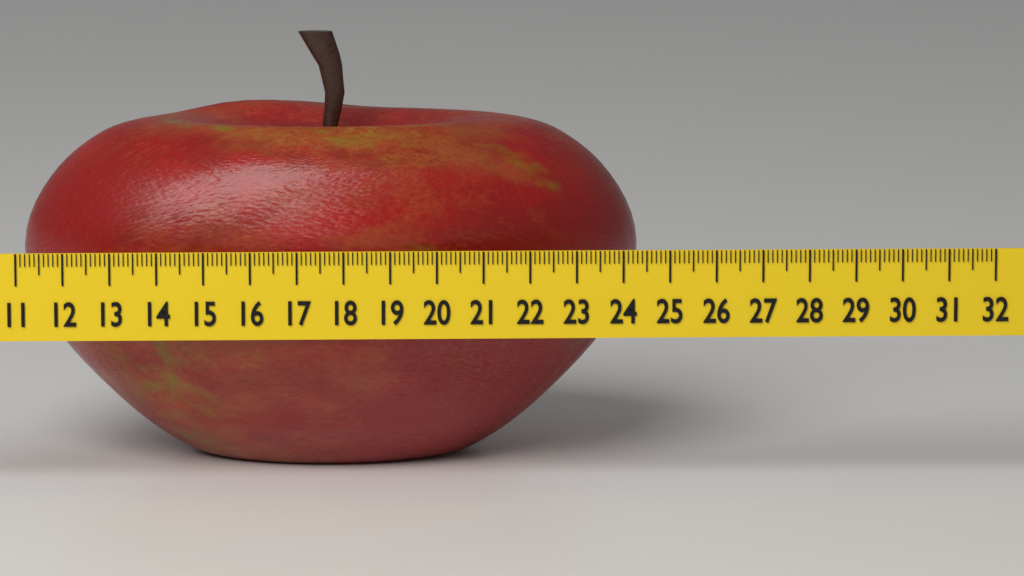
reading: 24.5 (no unit)
